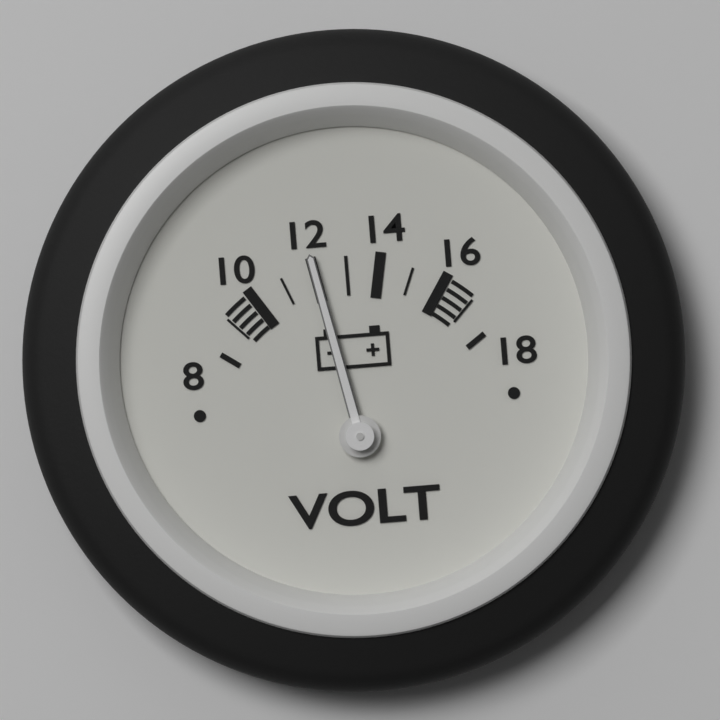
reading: 12 V
